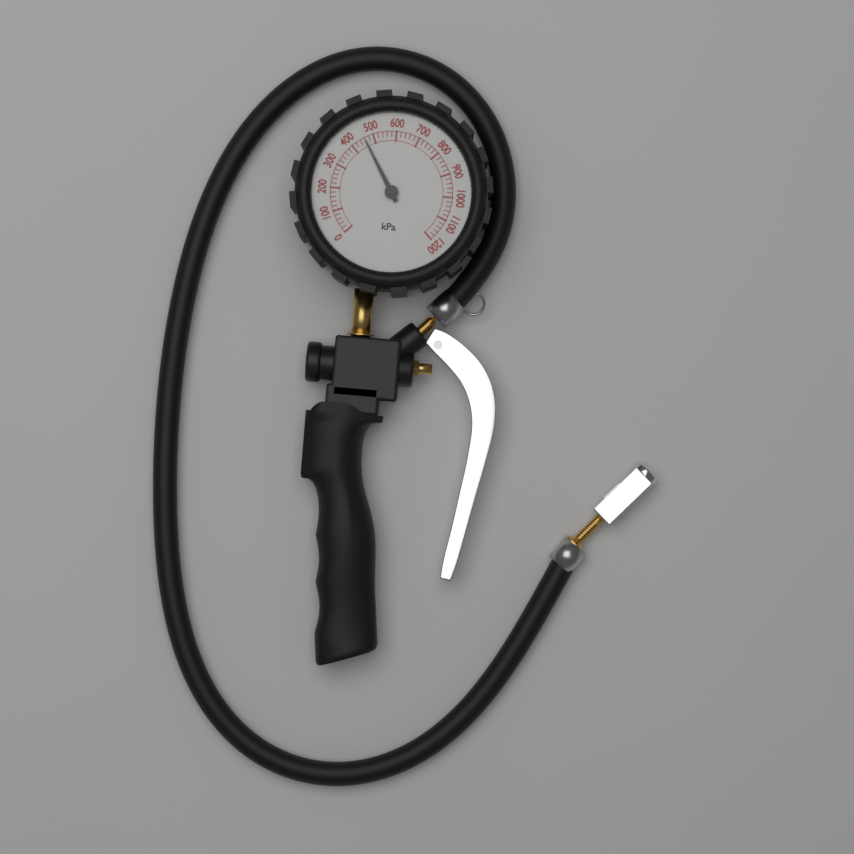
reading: 460 kPa
